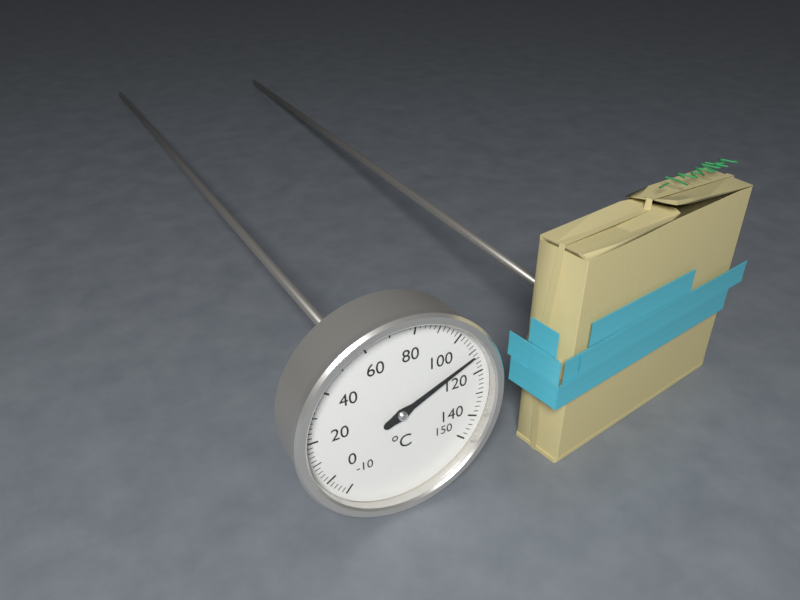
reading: 112 °C
